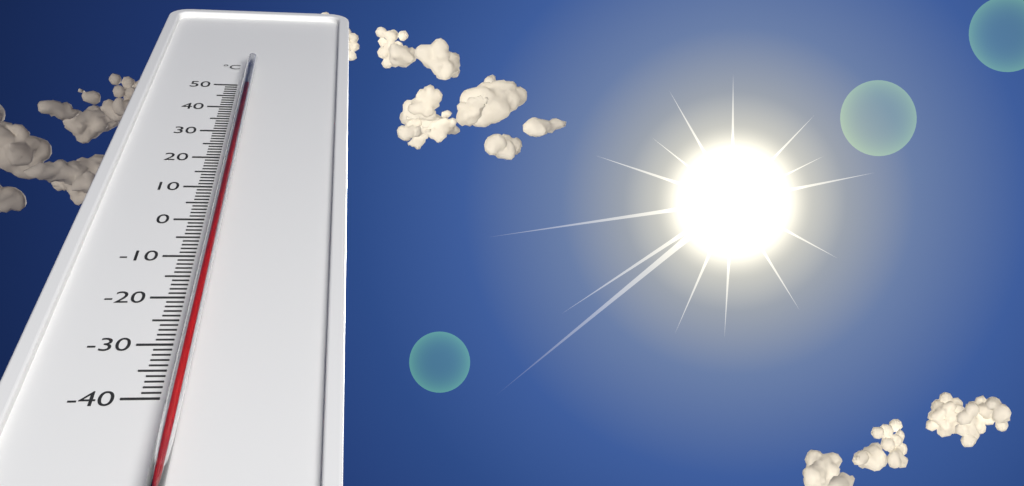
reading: 46 °C
